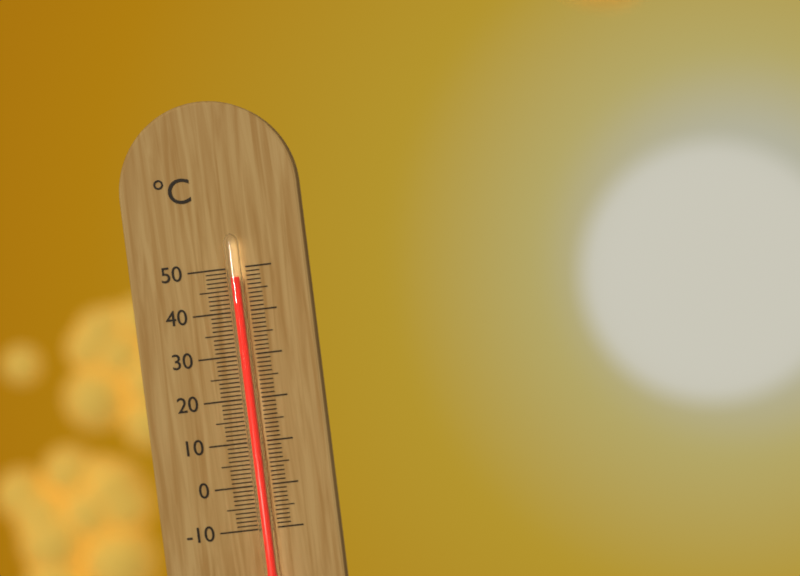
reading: 48 °C
